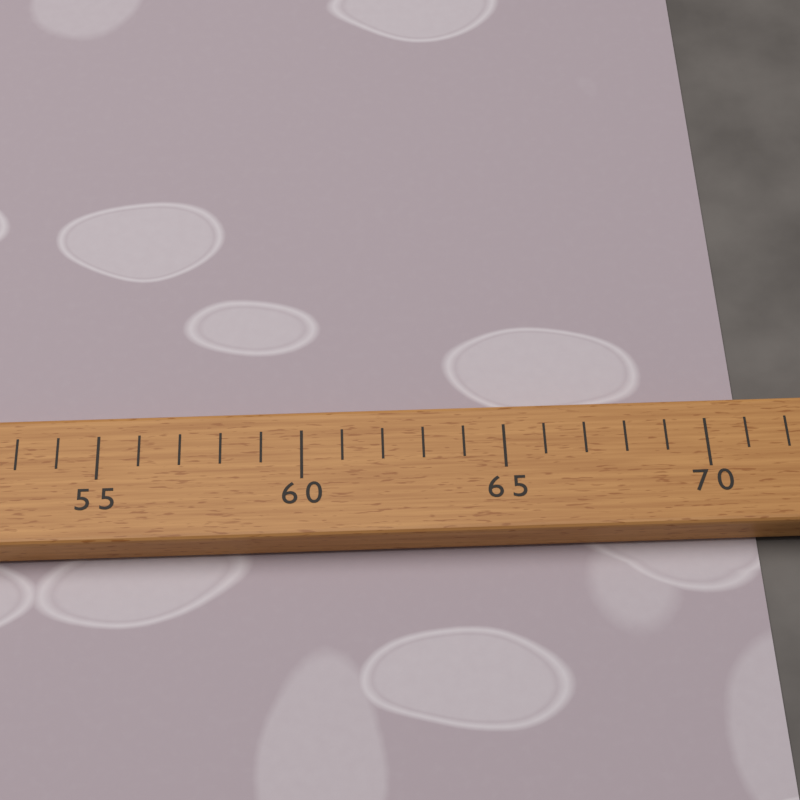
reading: 71 (no unit)
